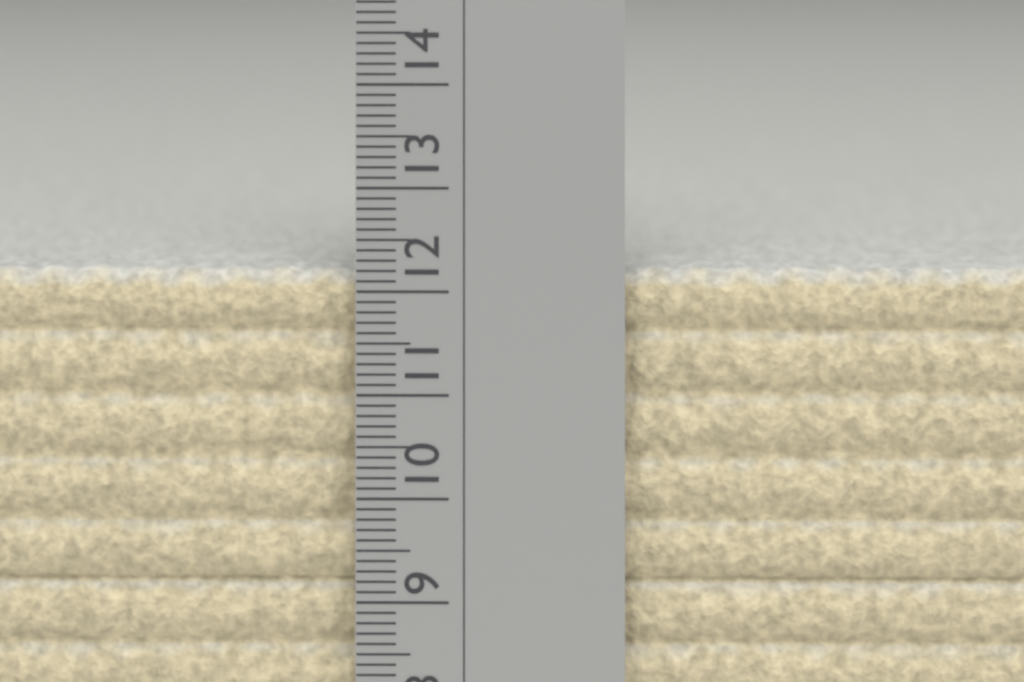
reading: 12.2 cm
